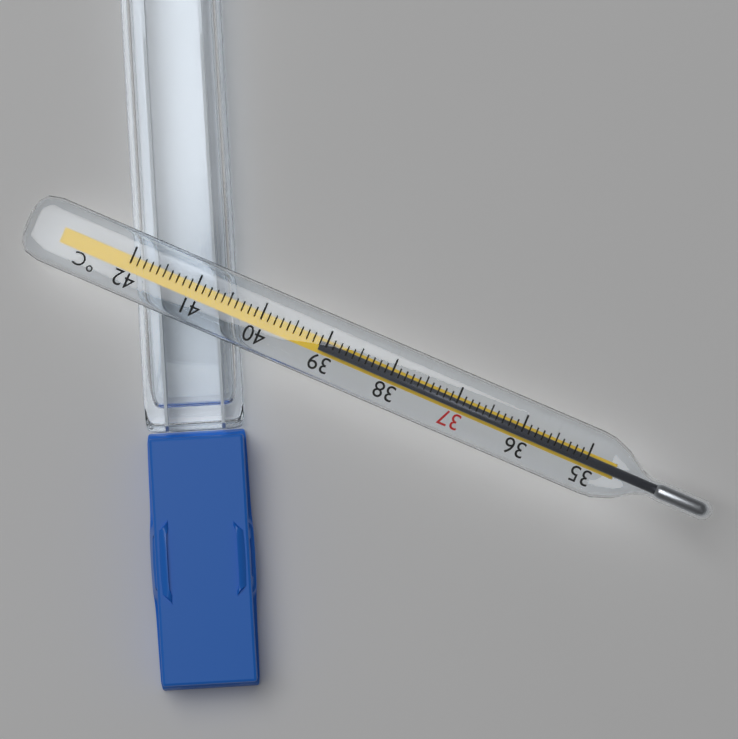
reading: 39.1 °C
